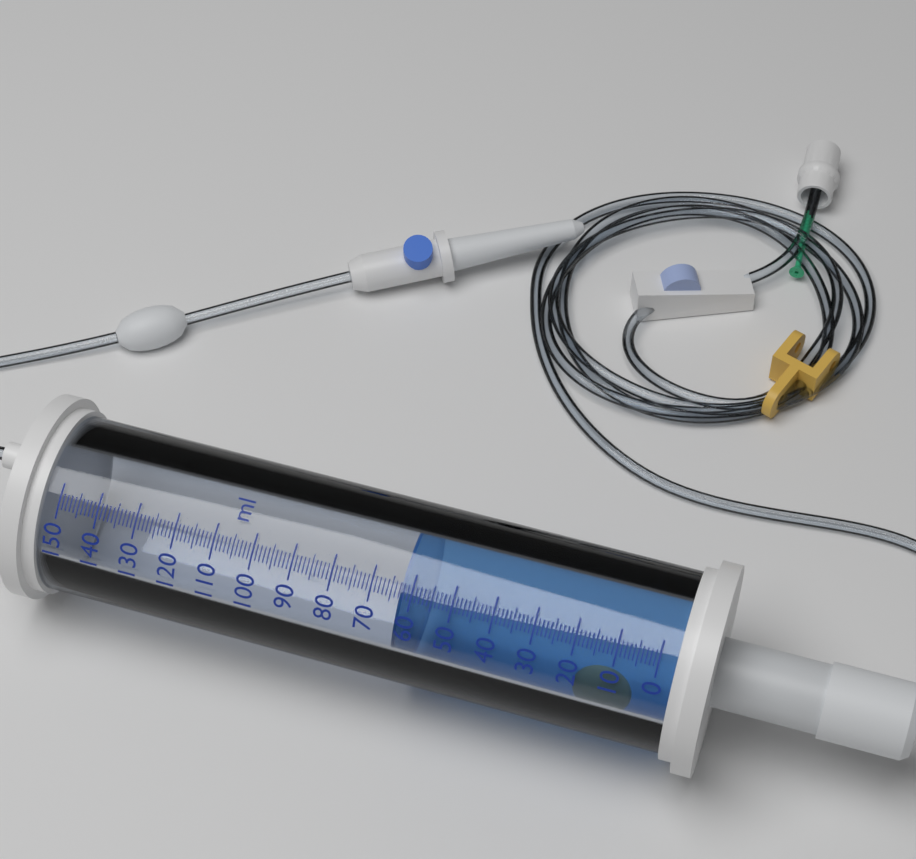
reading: 63 ml
